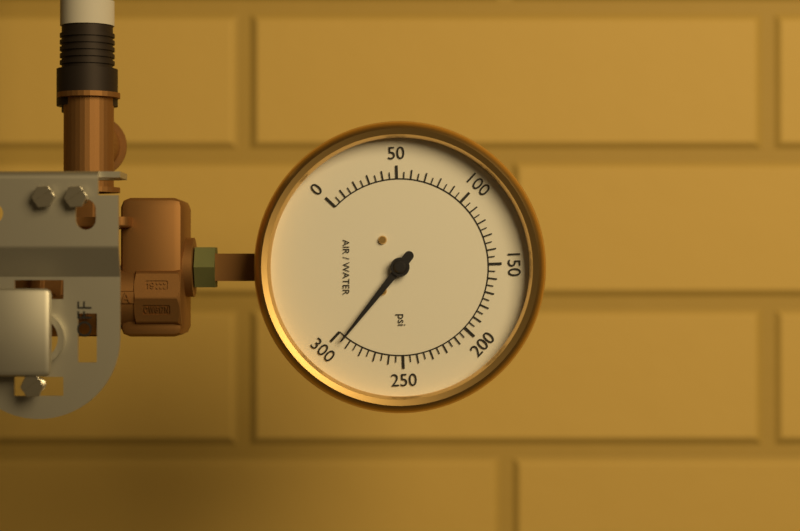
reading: 295 psi
